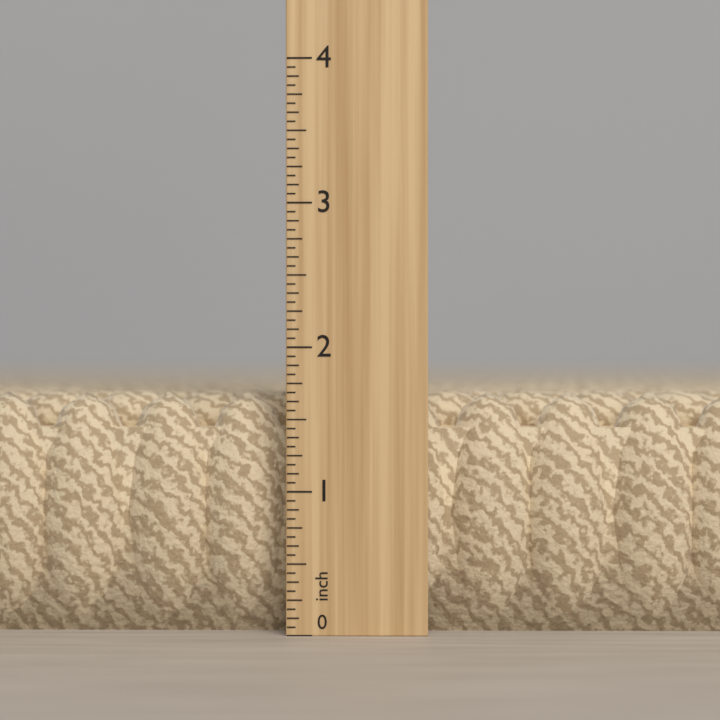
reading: 1.6875 in
